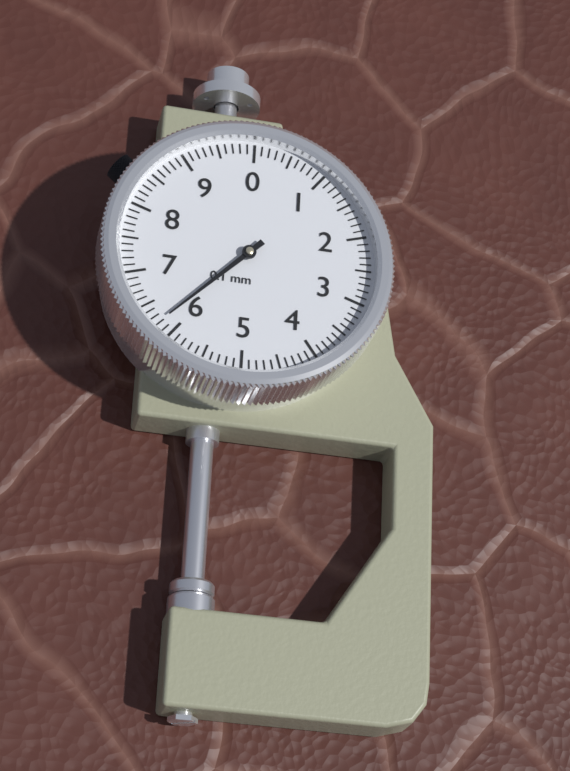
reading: 6.2 mm
